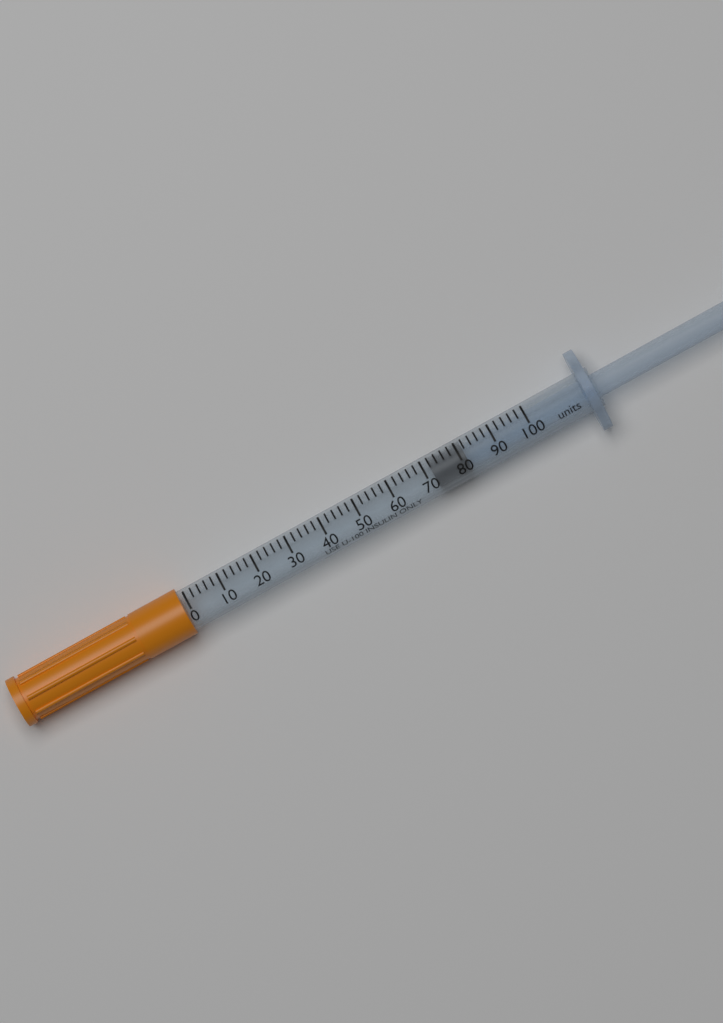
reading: 72 units
